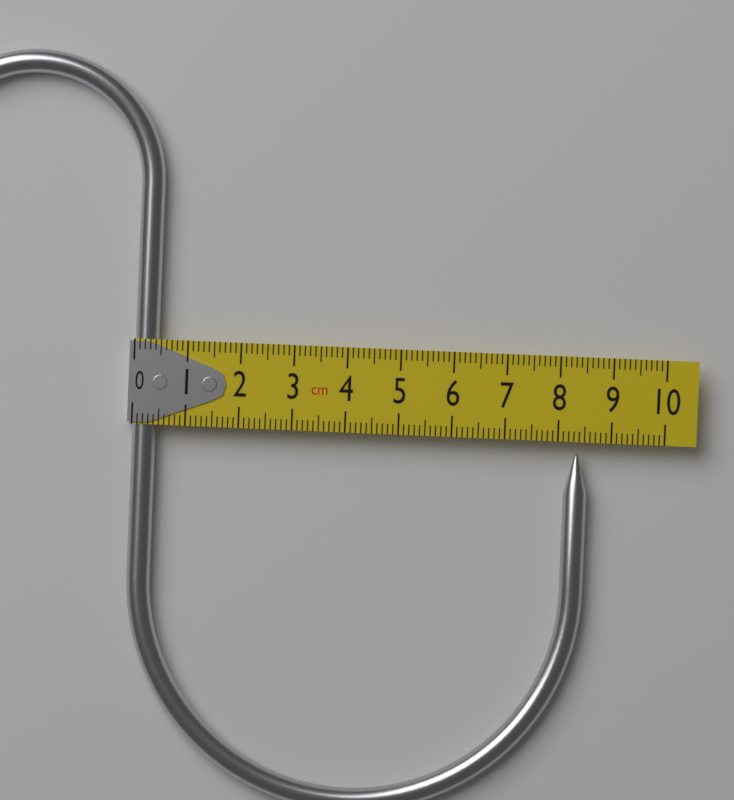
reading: 8.6 cm
